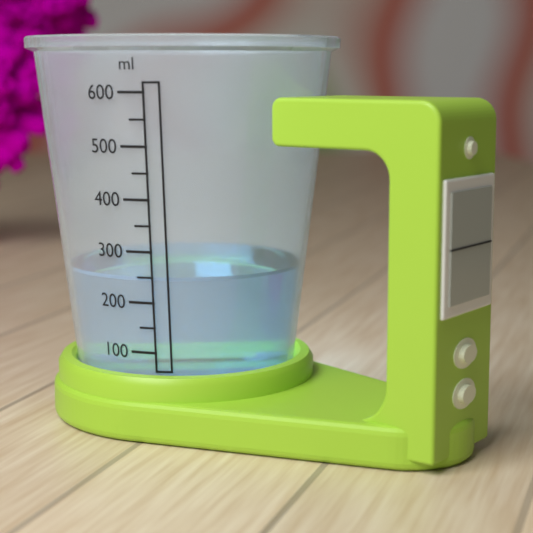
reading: 250 ml
